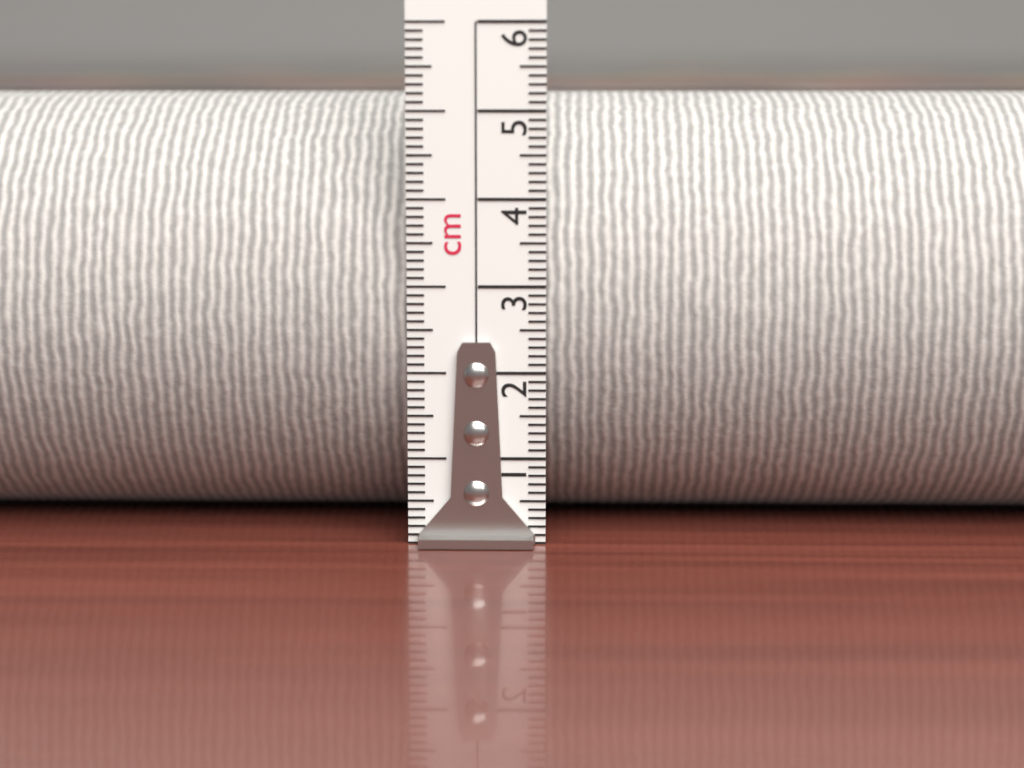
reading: 5.2 cm
